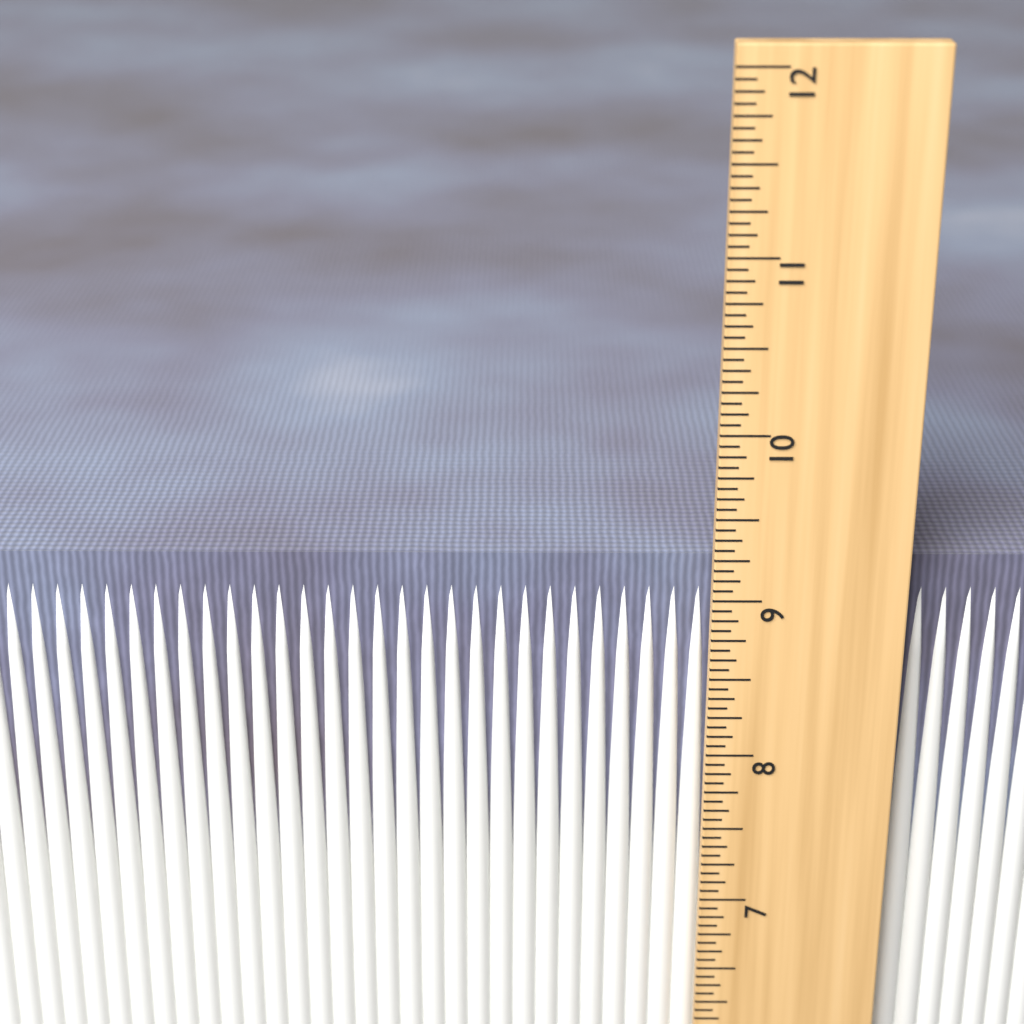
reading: 9.1875 in
